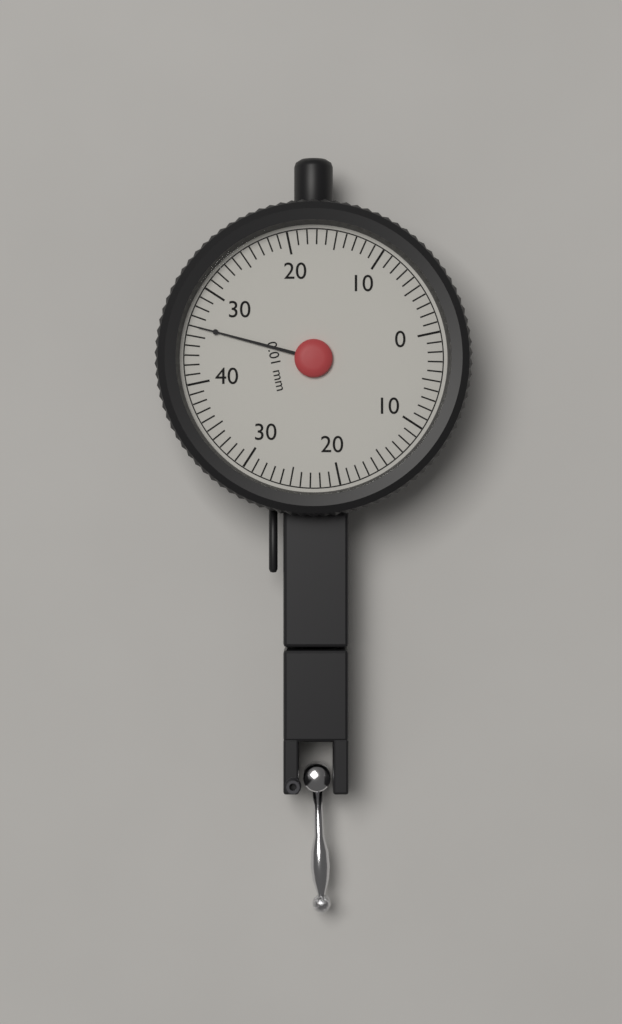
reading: 0.34 mm
